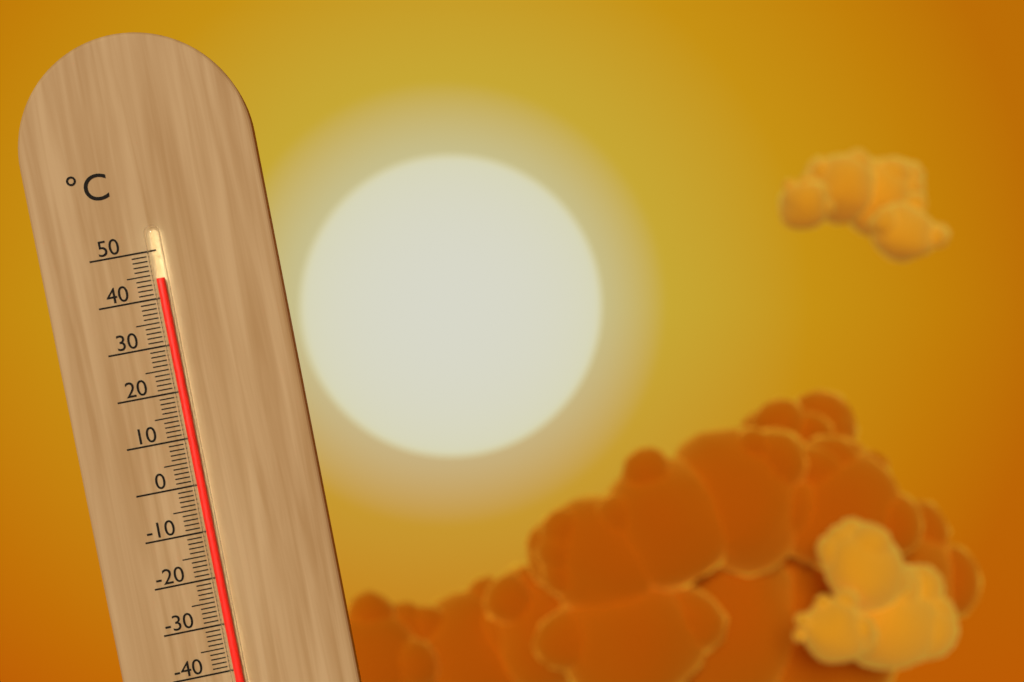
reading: 44 °C
